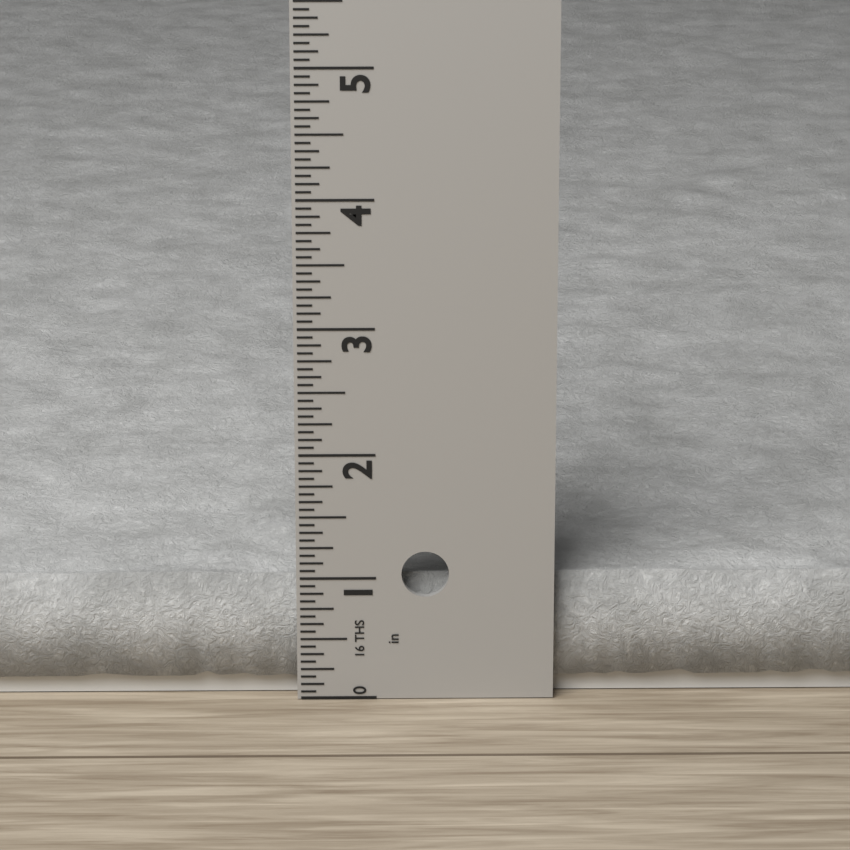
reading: 1.0000 in
